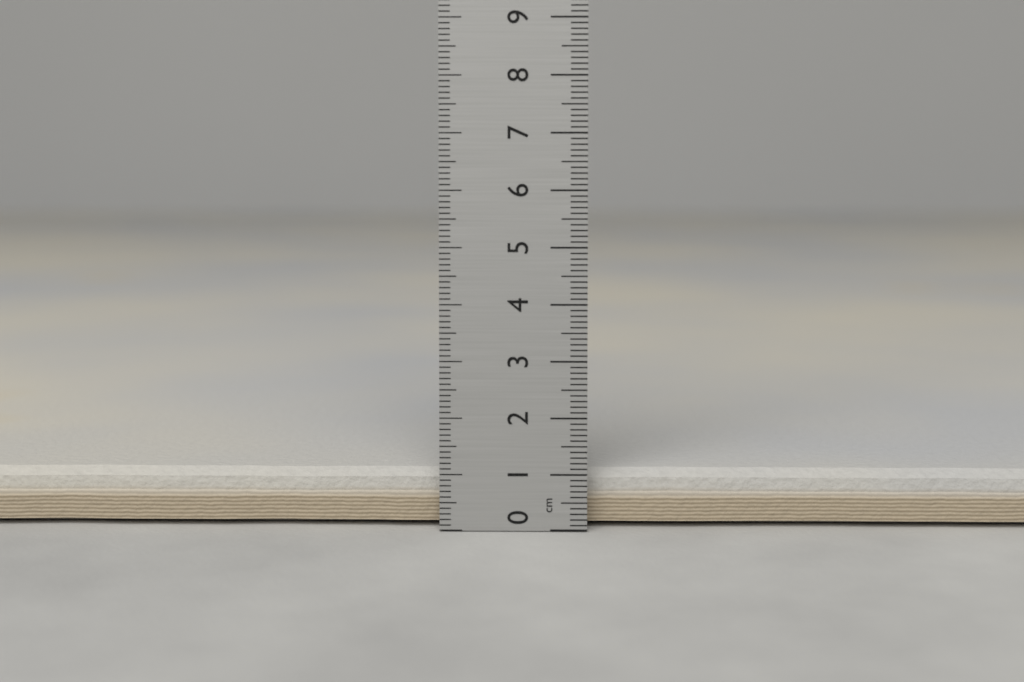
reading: 1.0 cm
